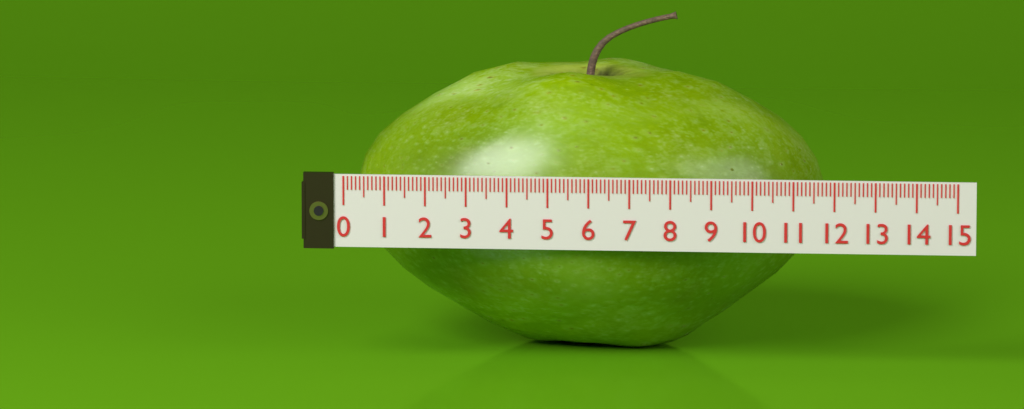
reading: 11.6 (no unit)
